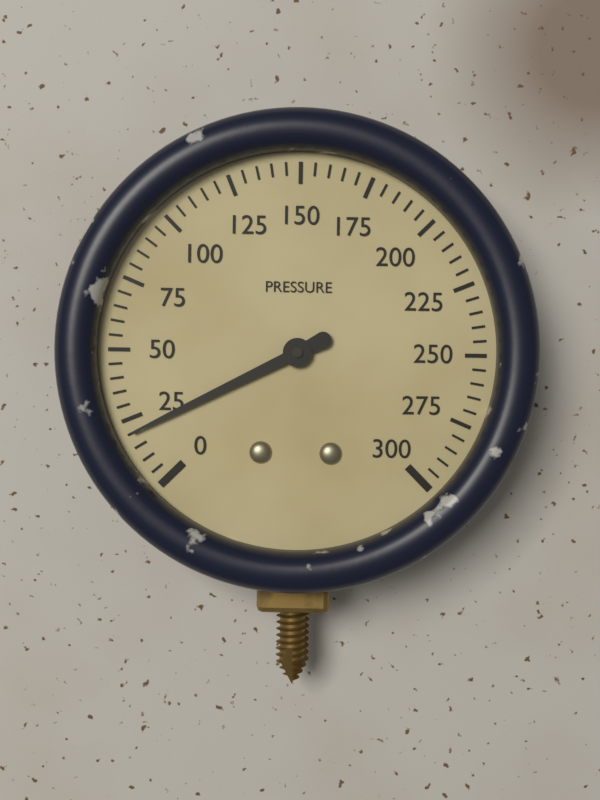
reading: 20 (no unit)
